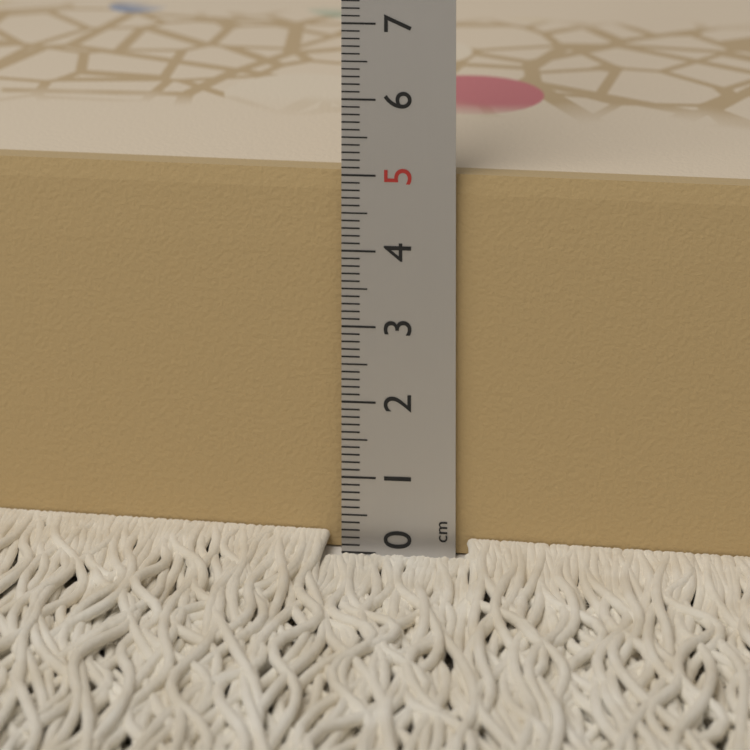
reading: 5.0 cm
